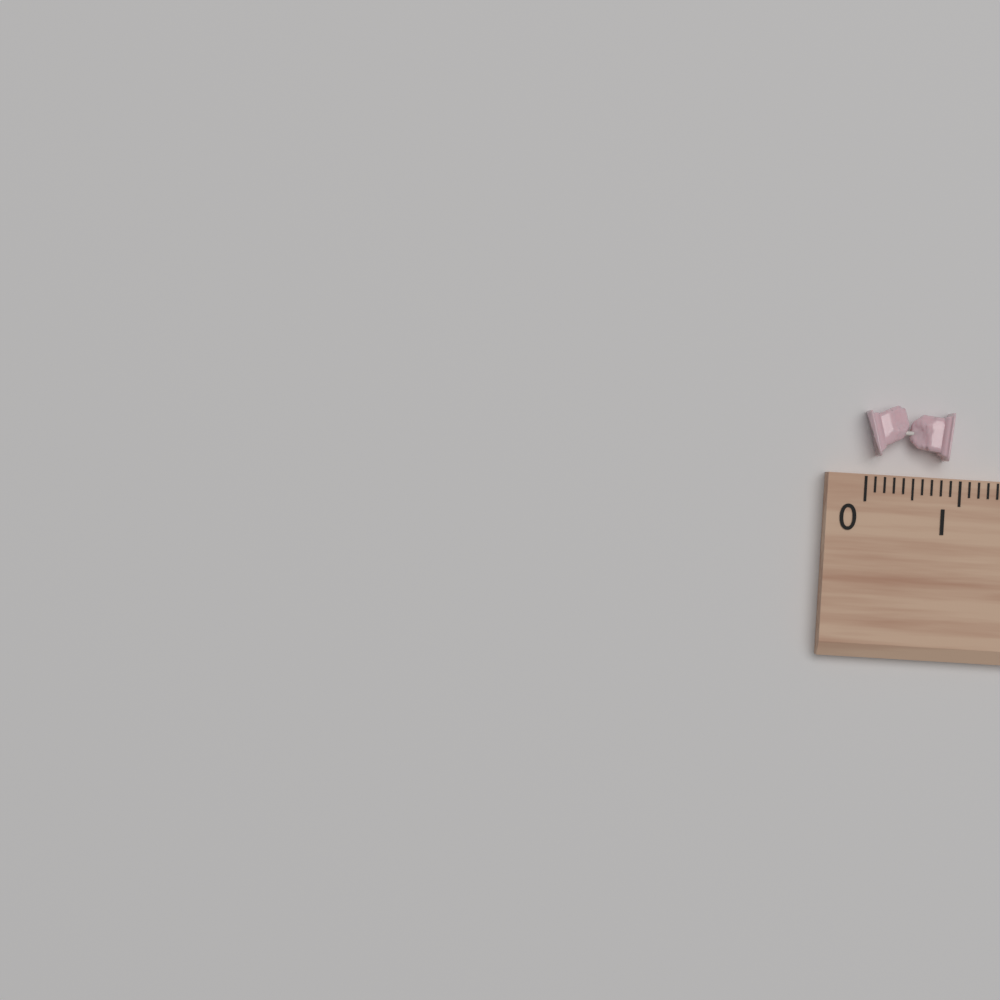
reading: 0.9 (no unit)
